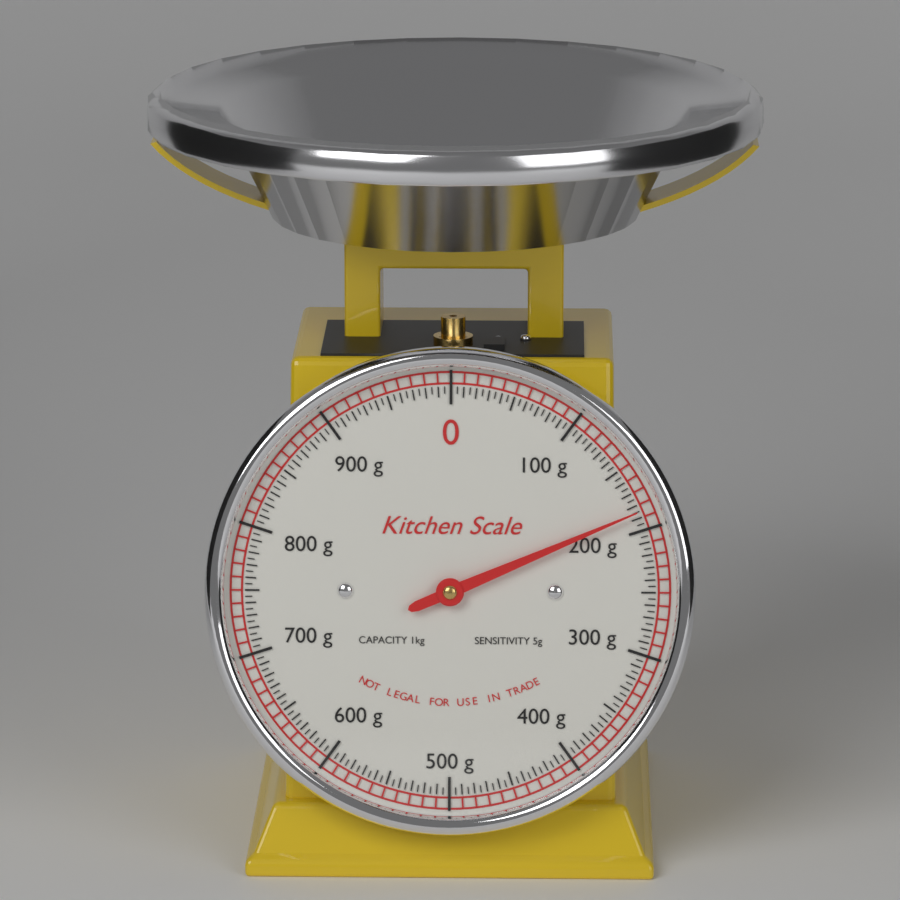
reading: 185 g
